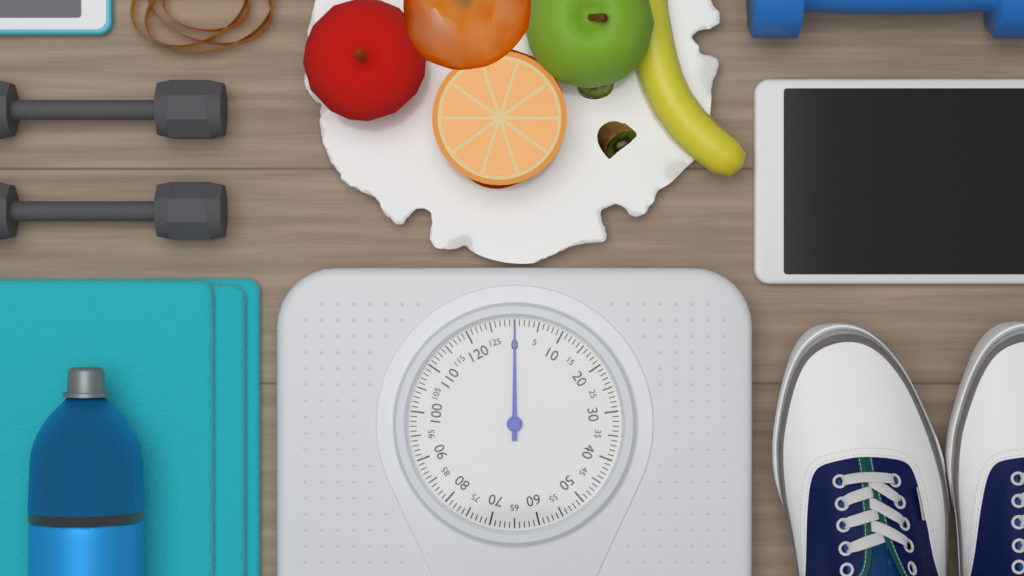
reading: 0 (no unit)
